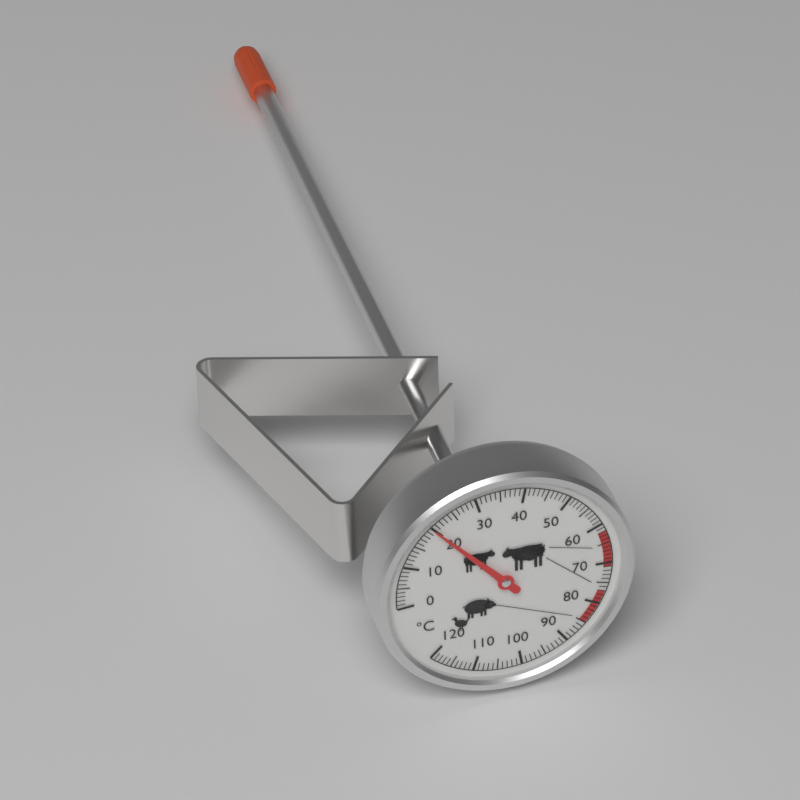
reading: 20 °C
